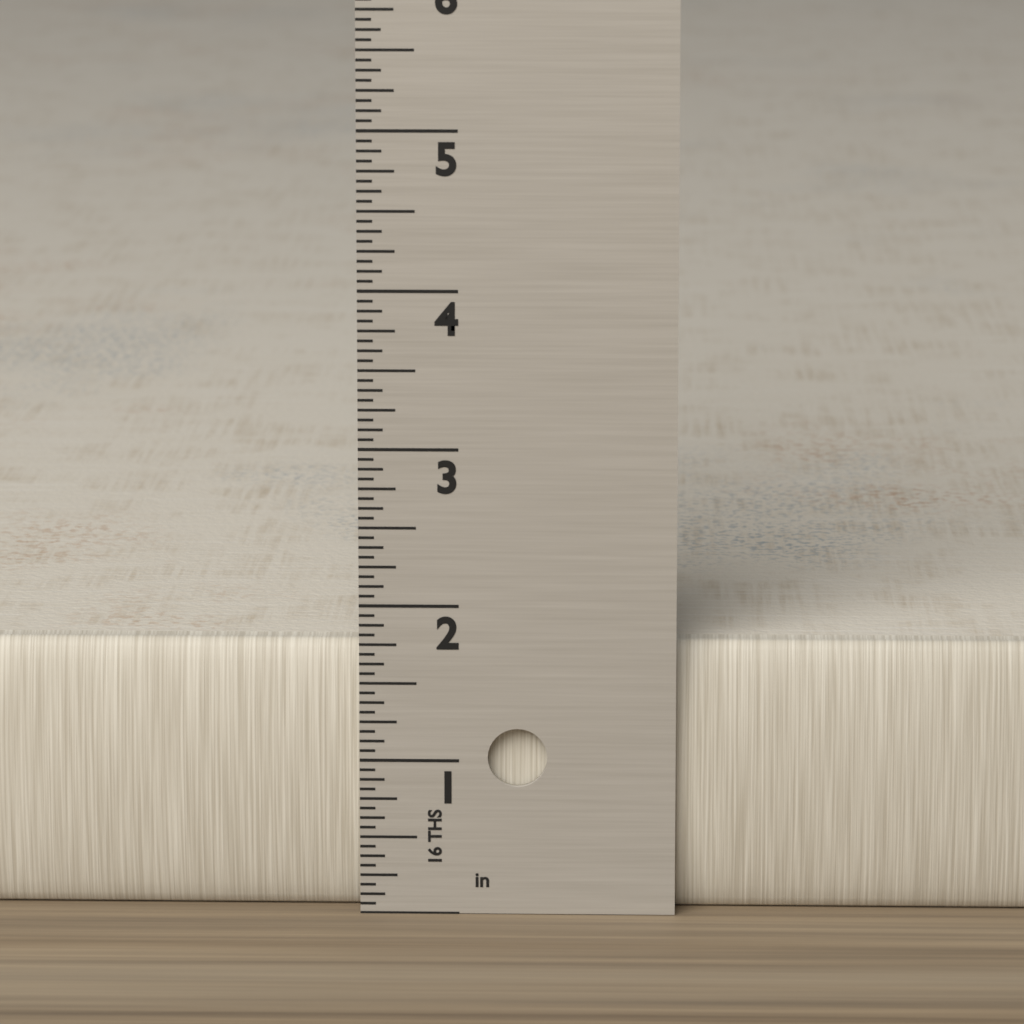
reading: 1.7500 in
